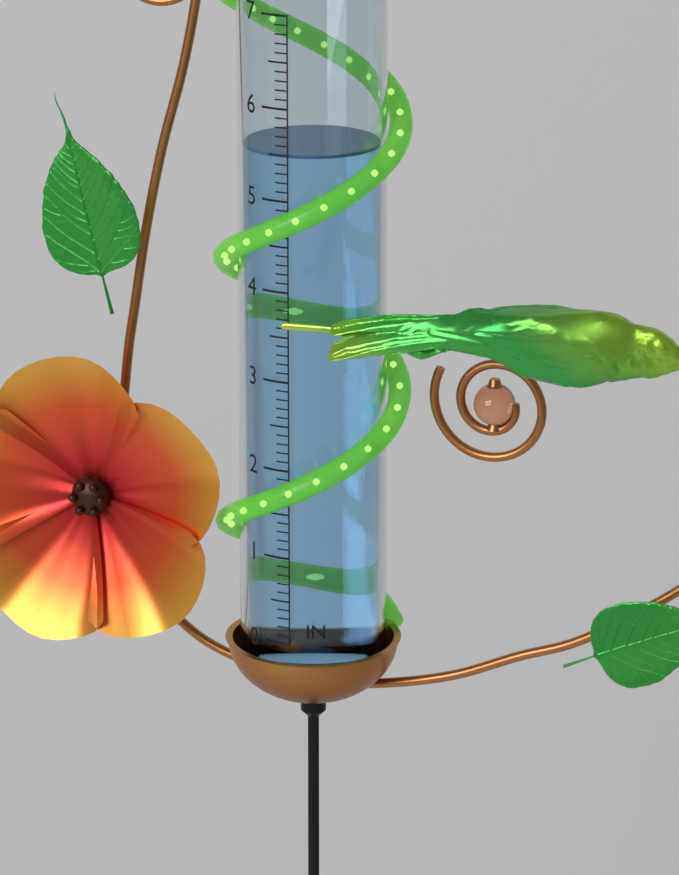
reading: 5.5 in
